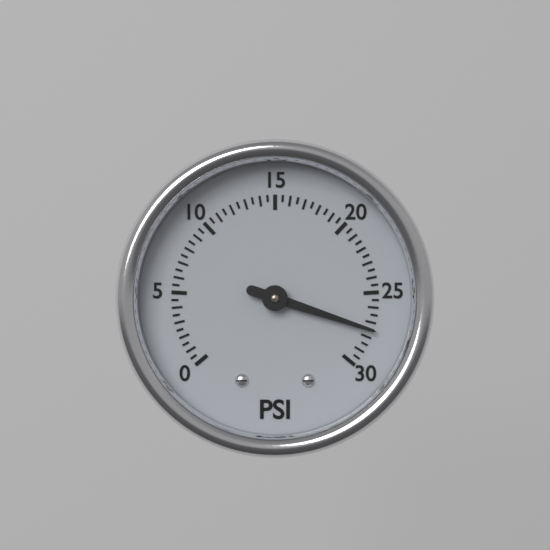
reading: 27.5 psi
